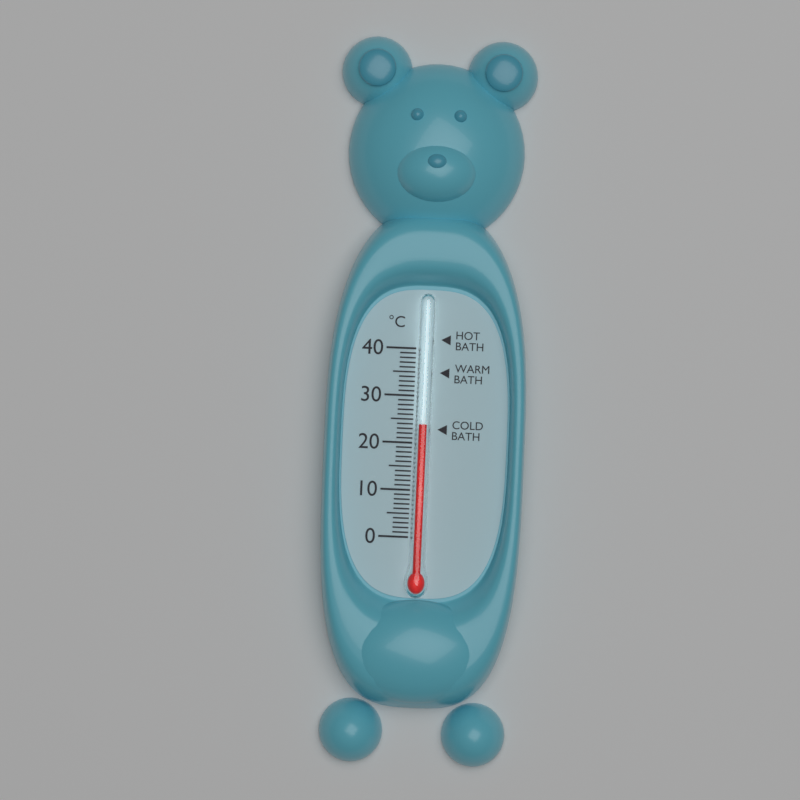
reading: 24 °C
